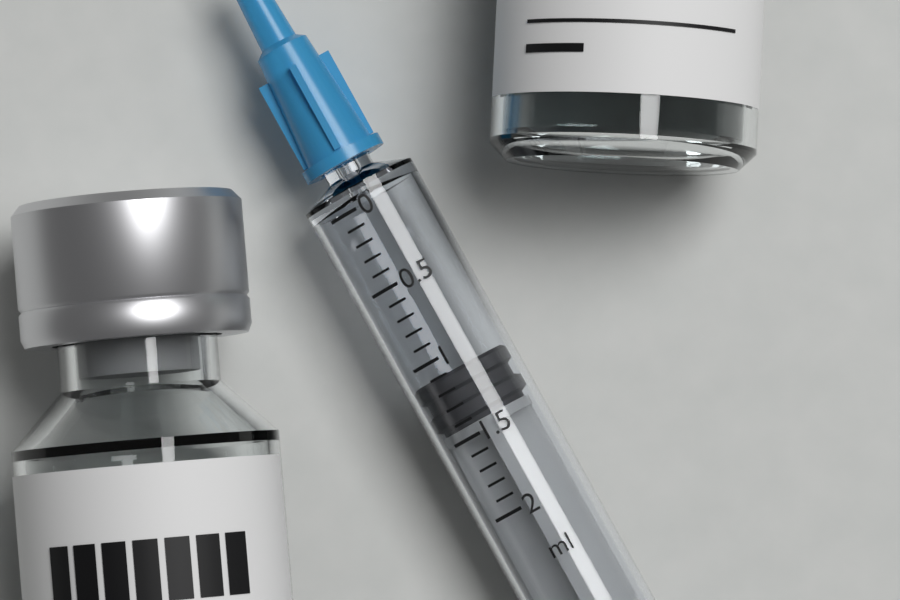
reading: 1.1 ml
